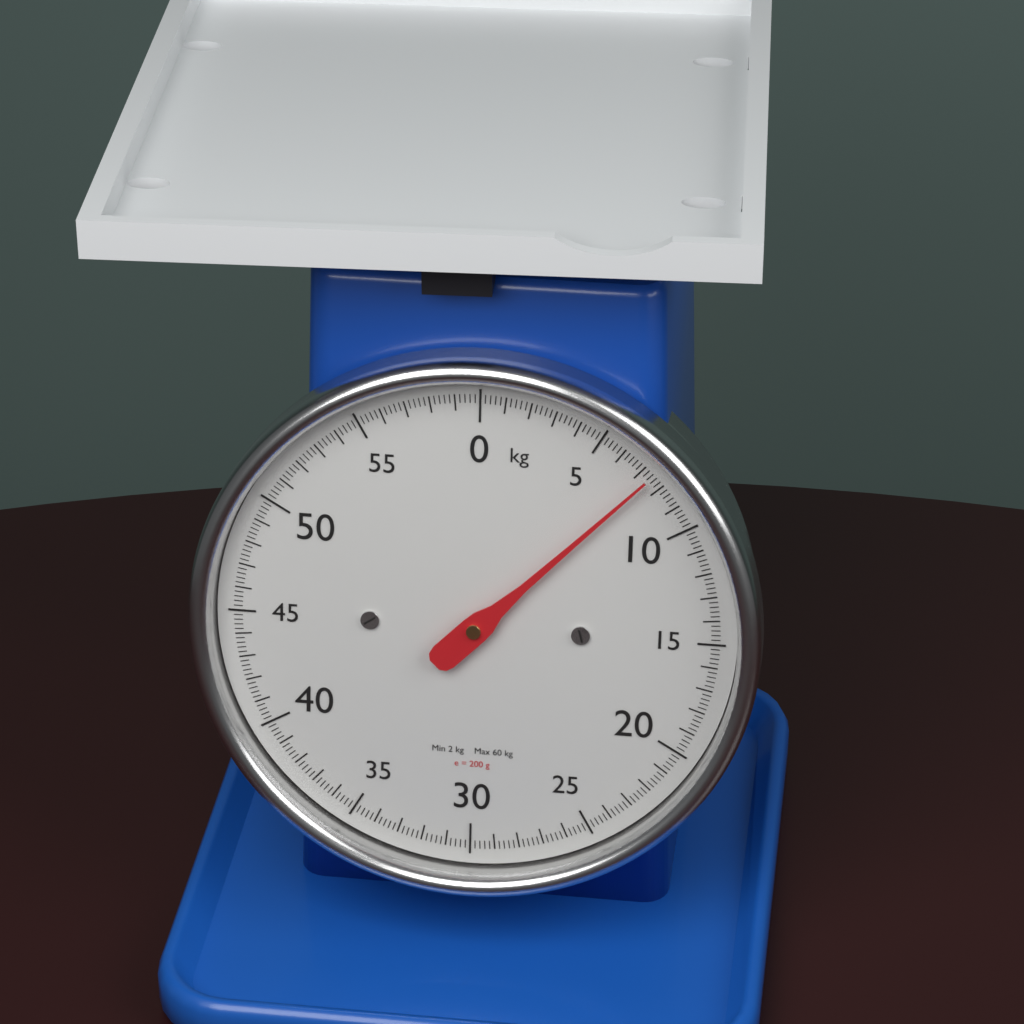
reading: 7.4 kg
